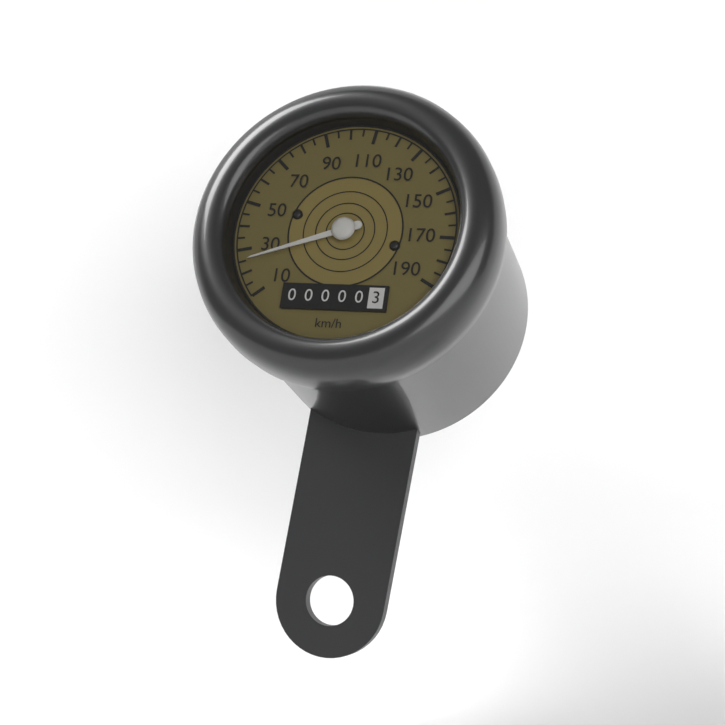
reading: 25 km/h
